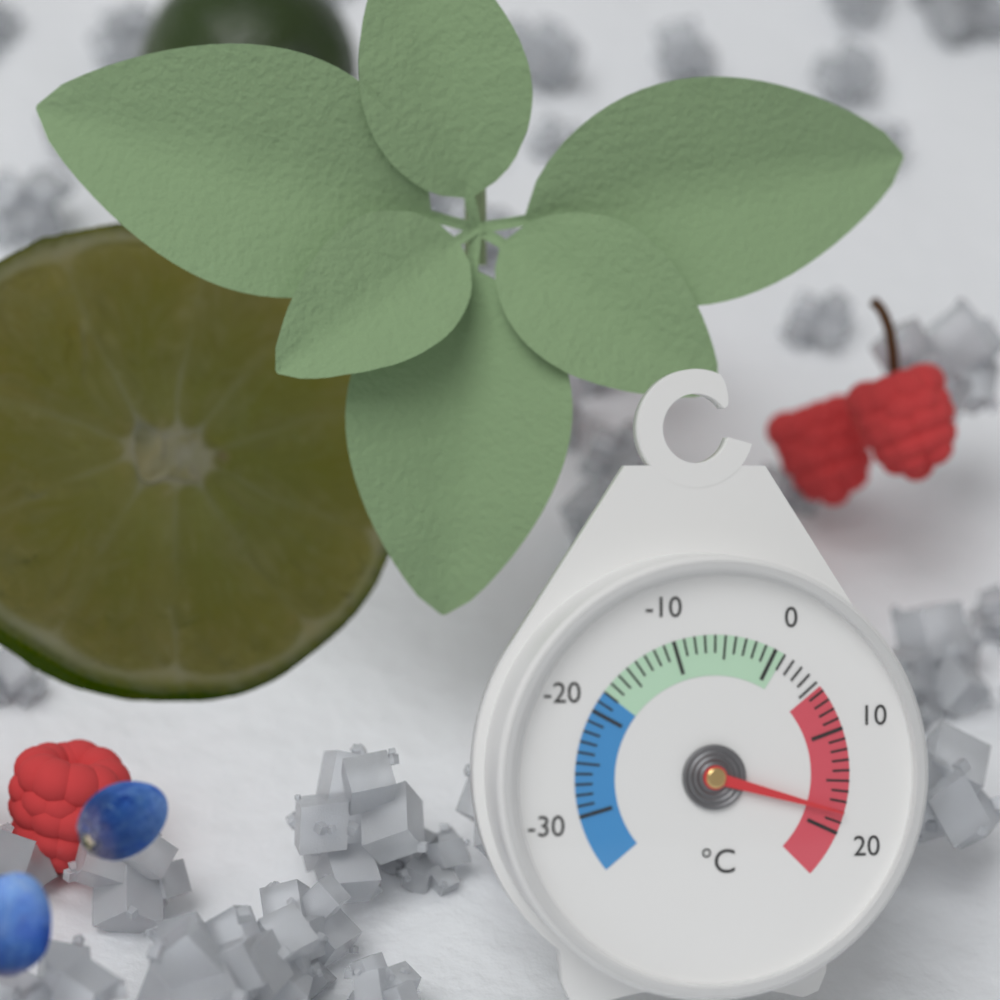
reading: 18 °C
